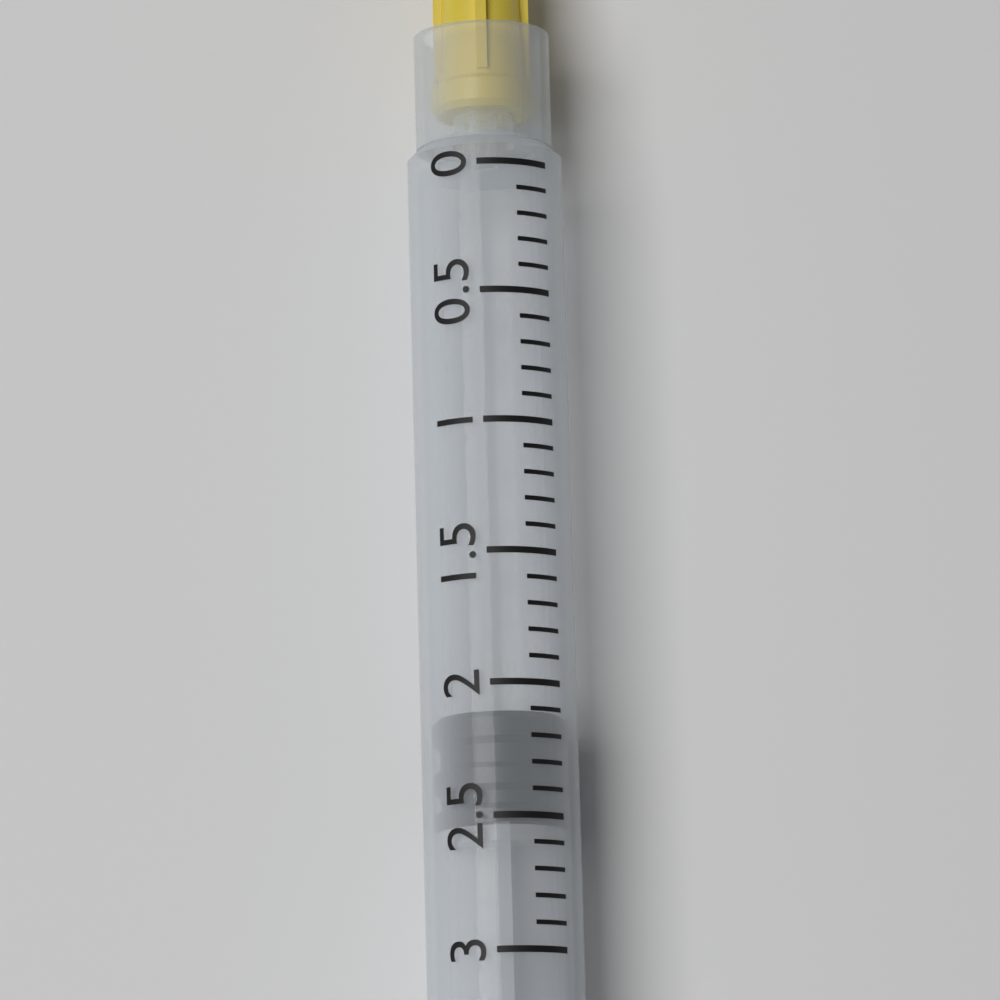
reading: 2.1 ml
